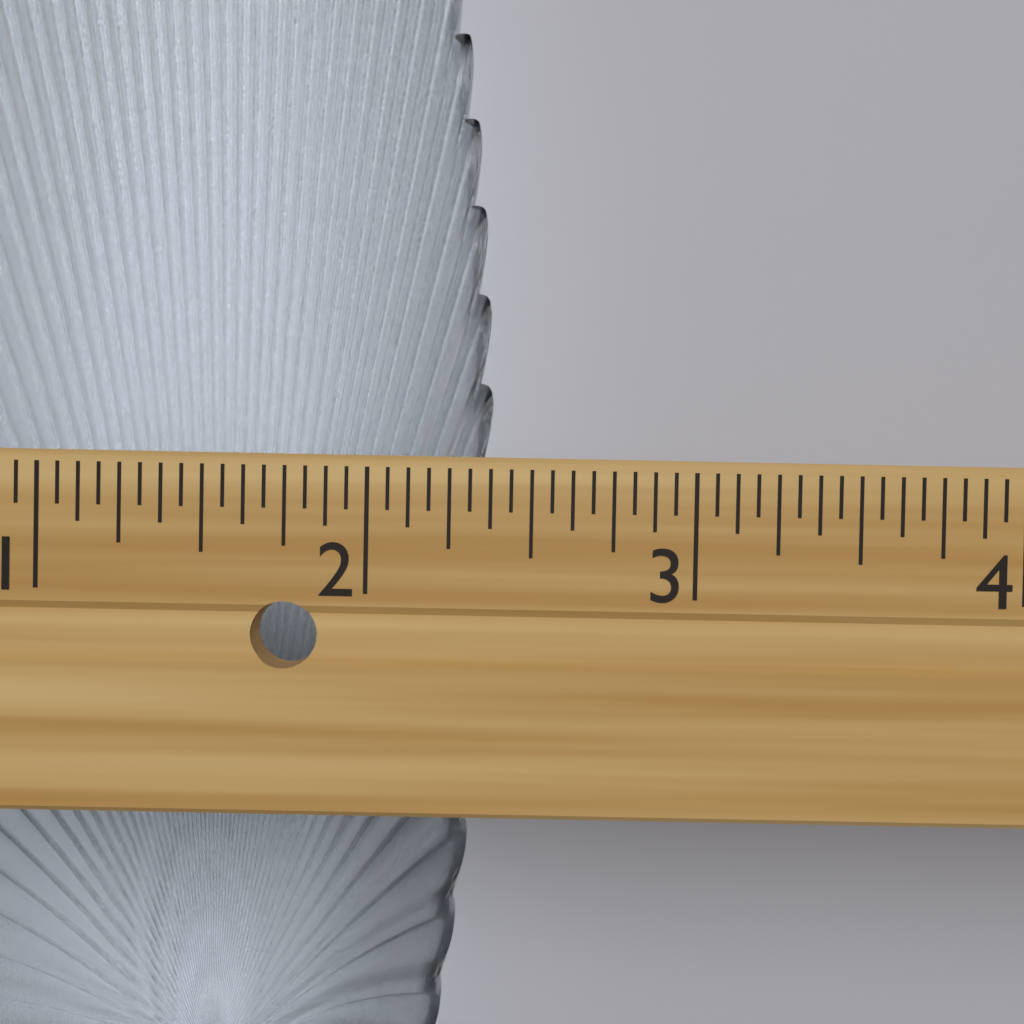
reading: 2.3750 in
